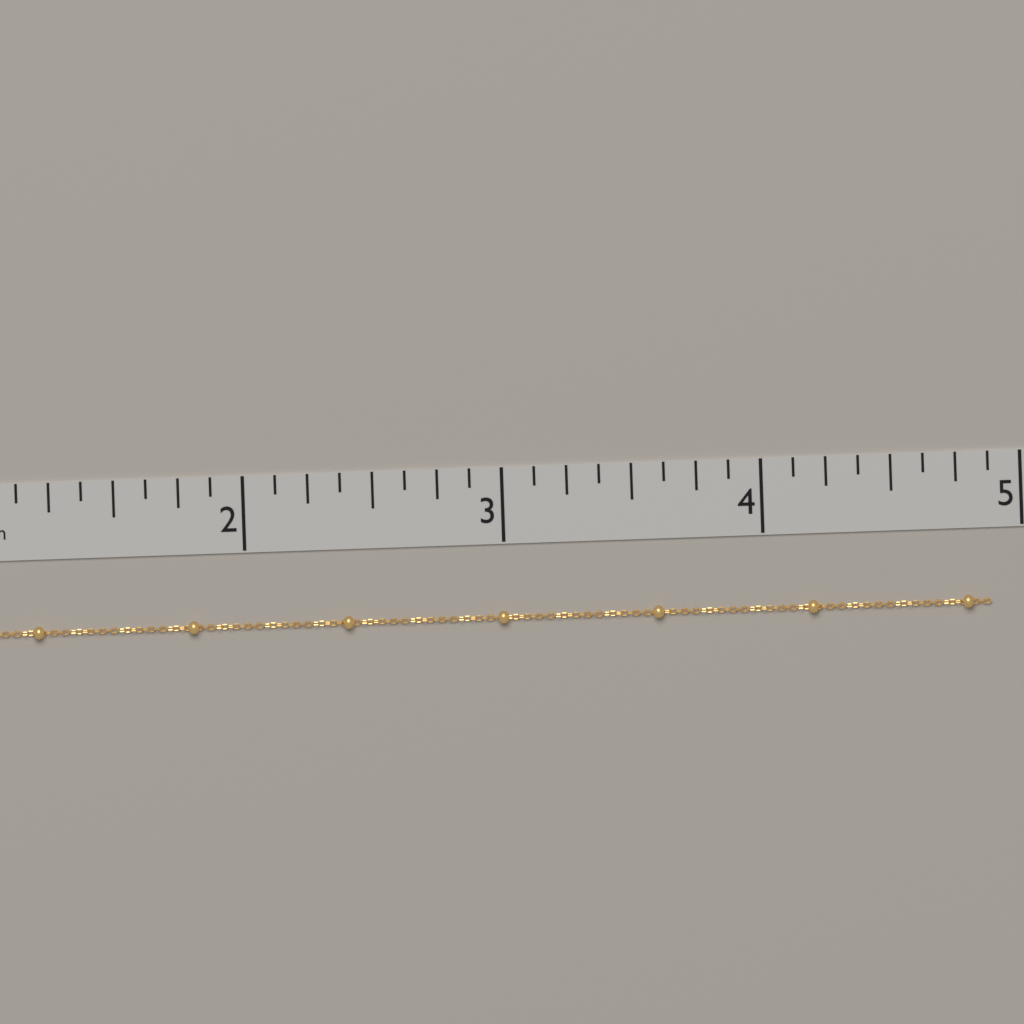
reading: 4.875 in
